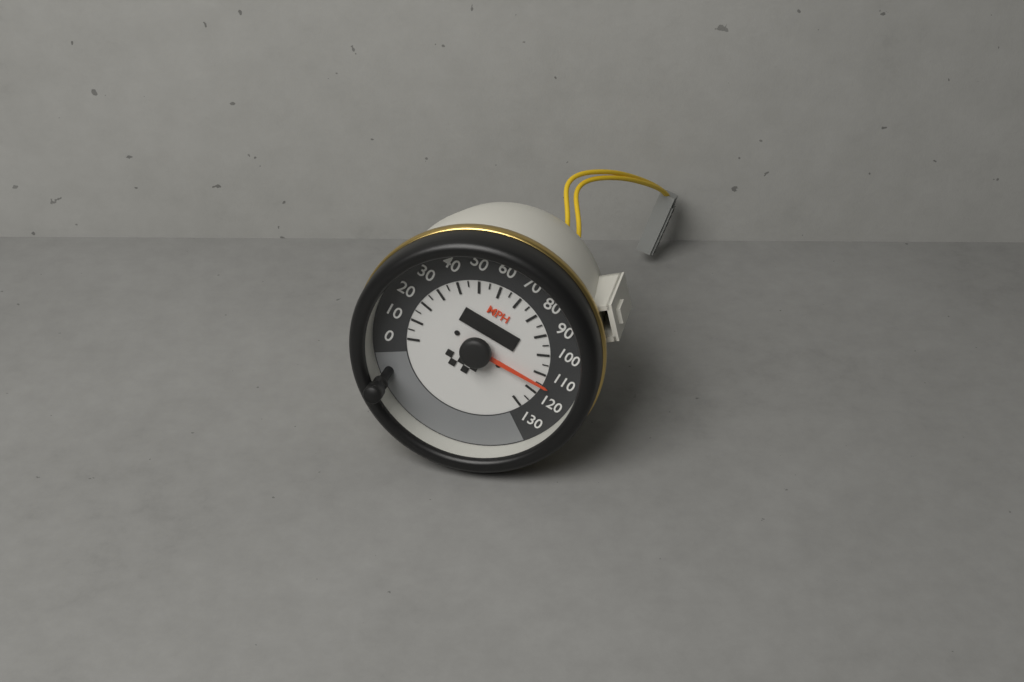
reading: 115 MPH
